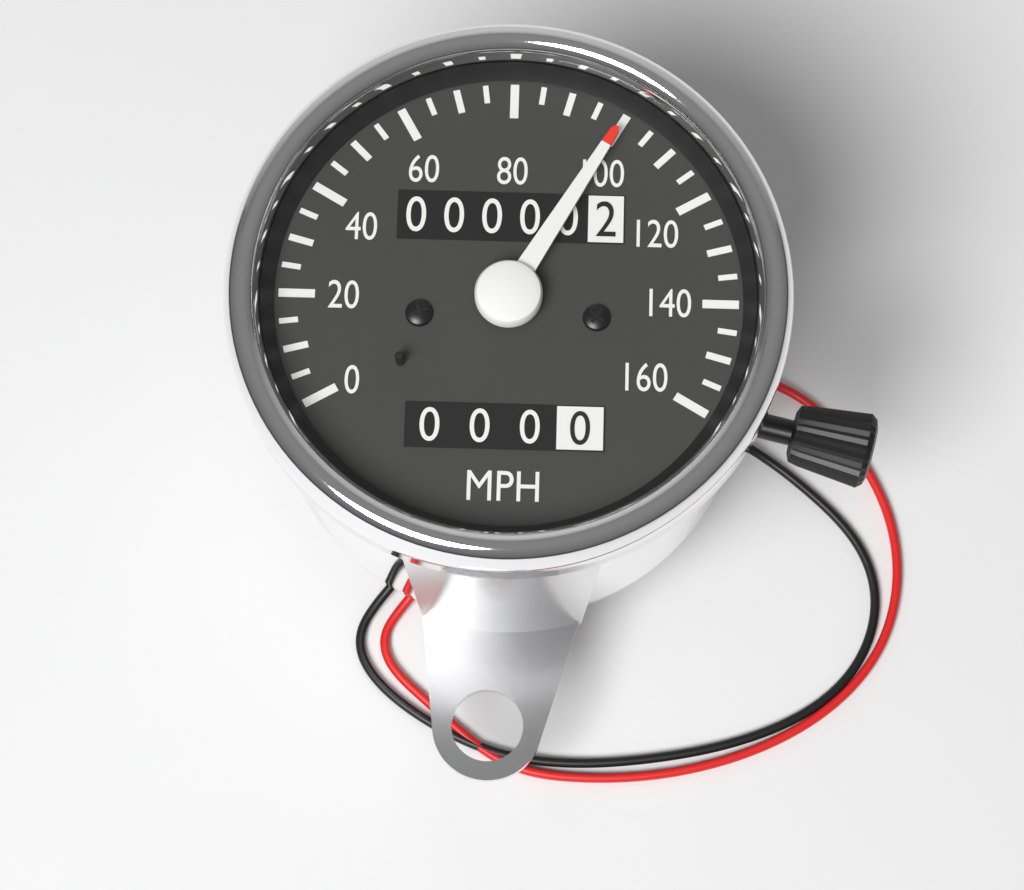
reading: 100 mph
